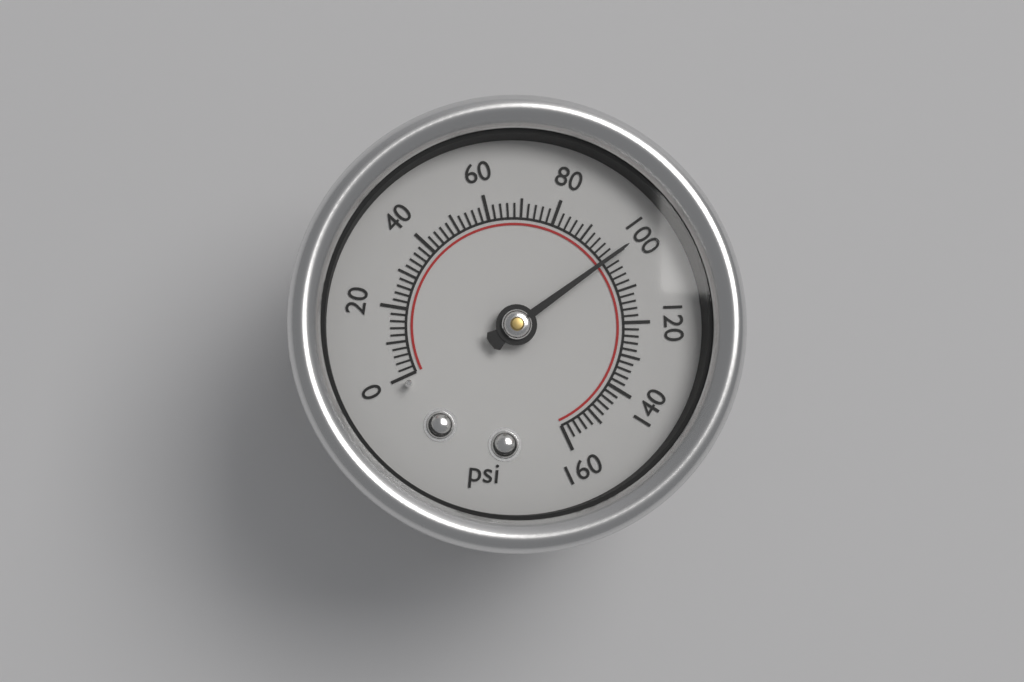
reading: 100 psi
